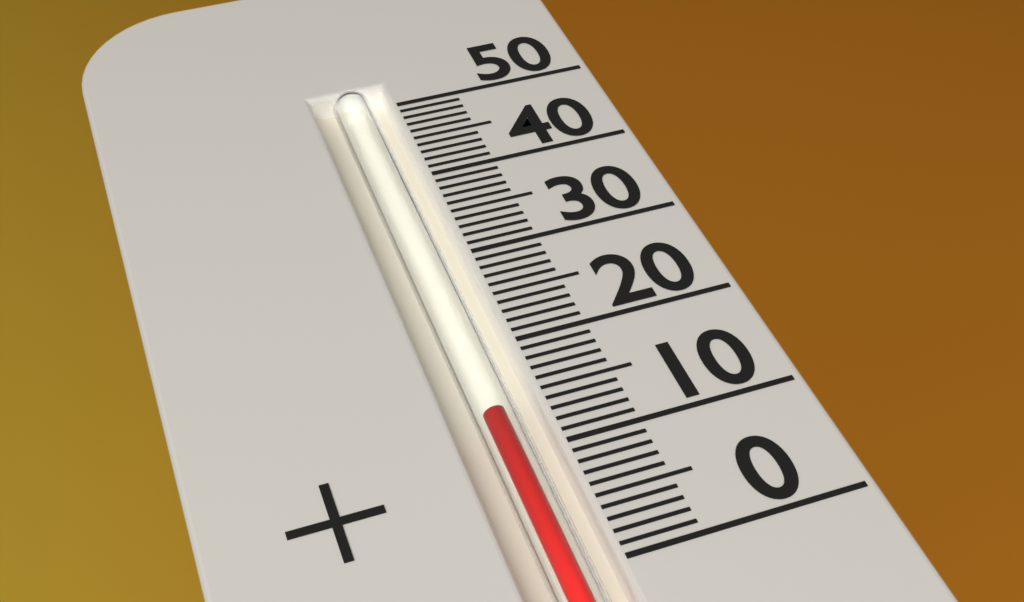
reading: 14 (no unit)
